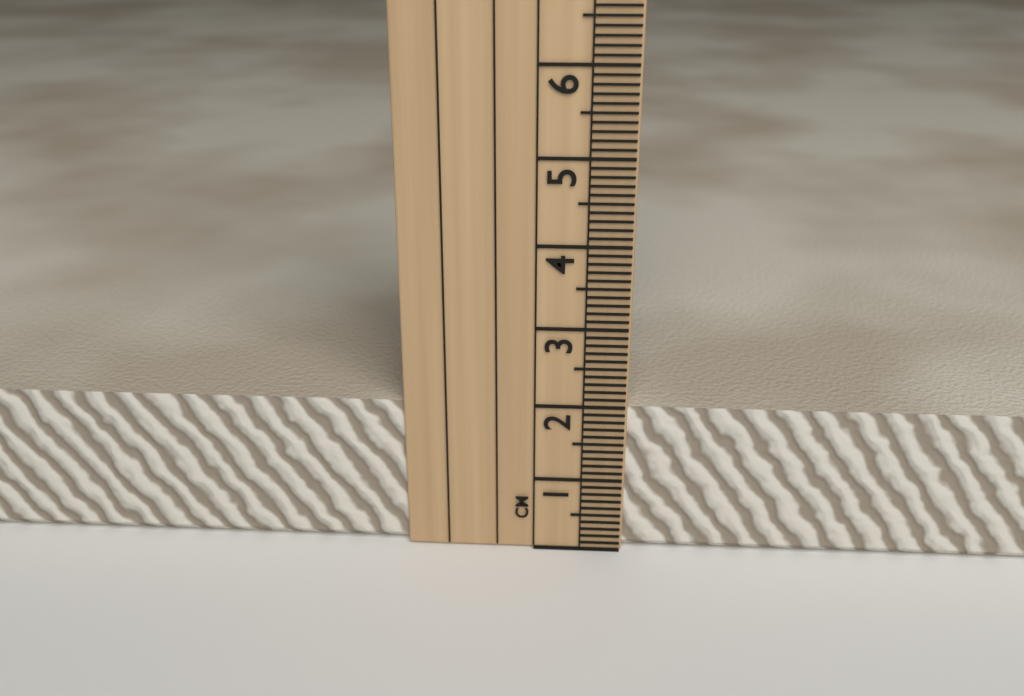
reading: 2.0 cm
